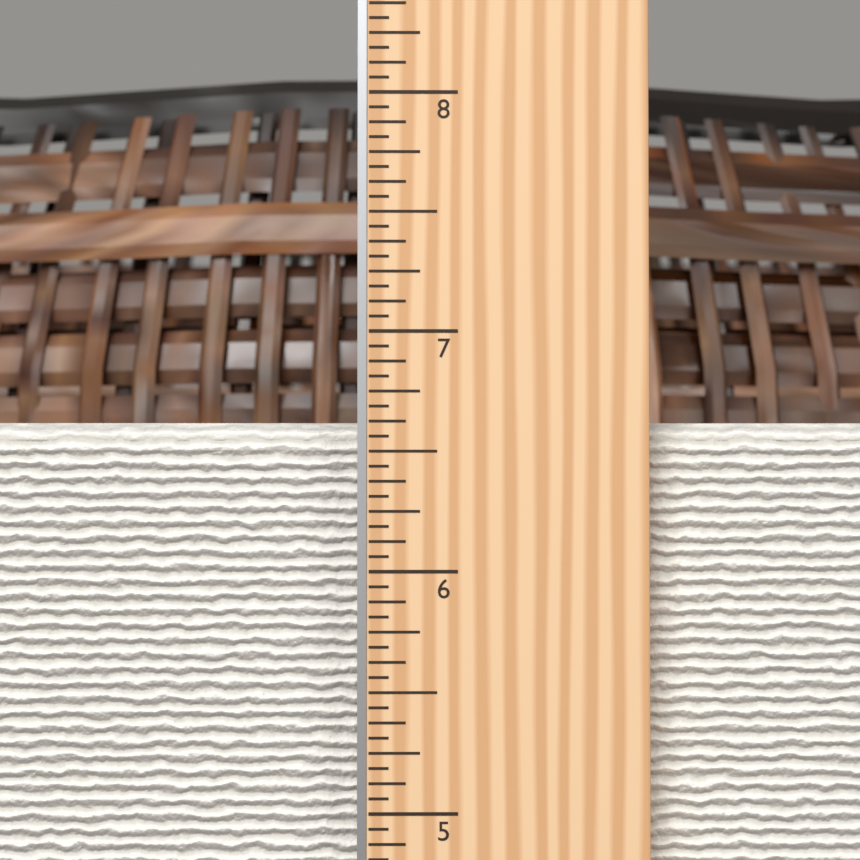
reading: 6.6250 in
